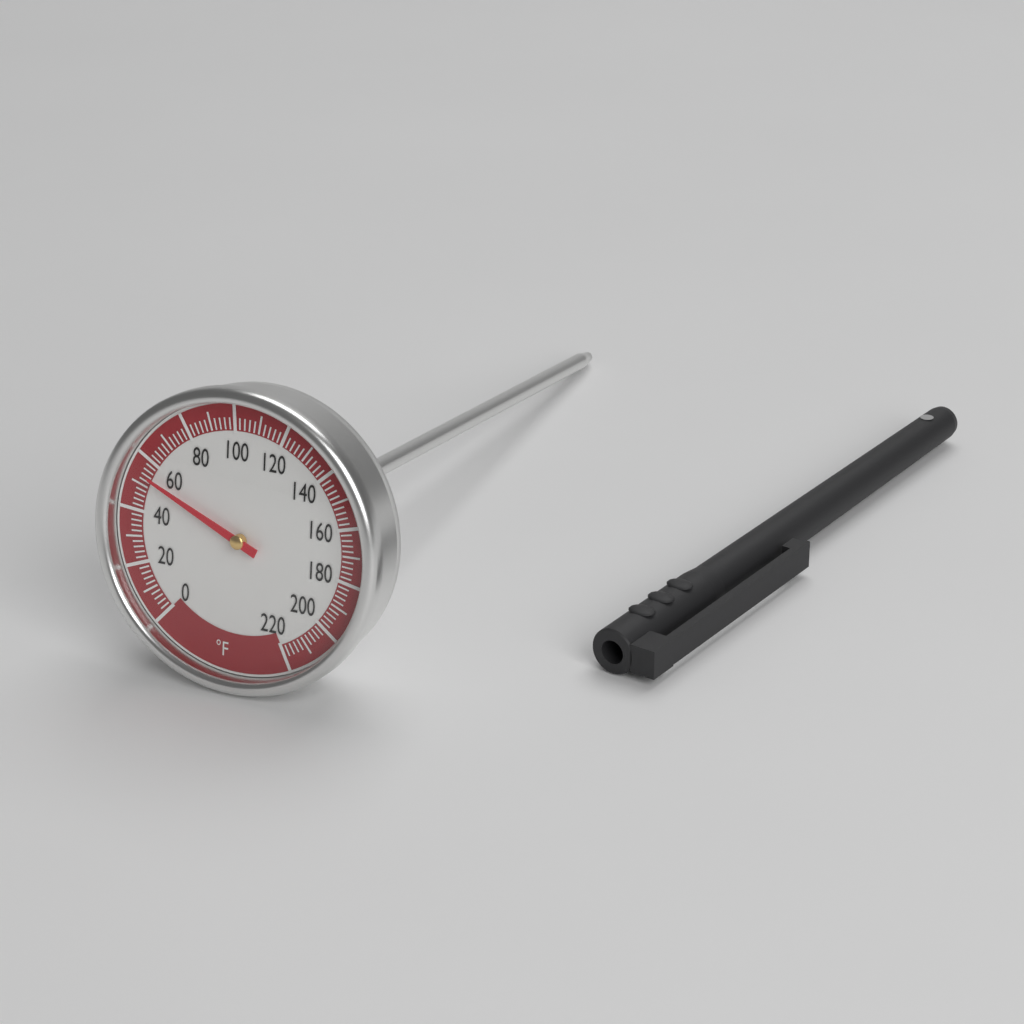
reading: 54 °F
